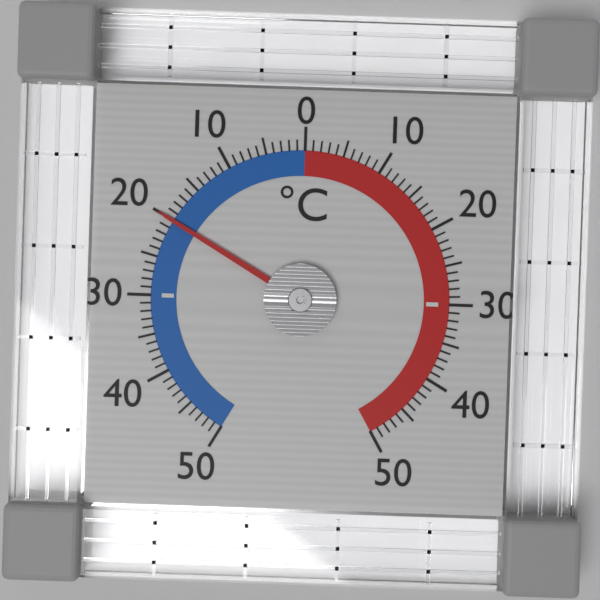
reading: -20 °C
